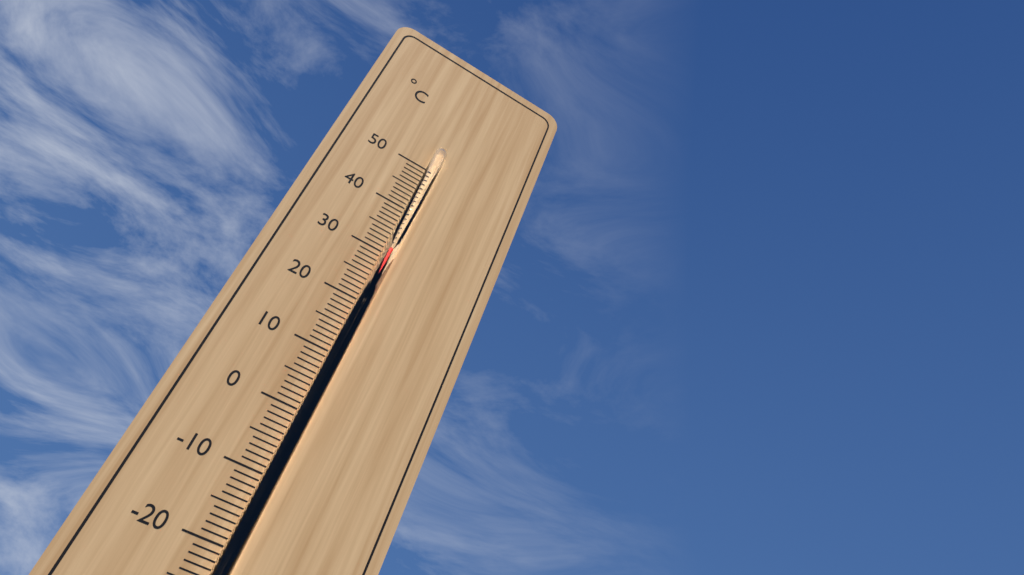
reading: 31 °C
